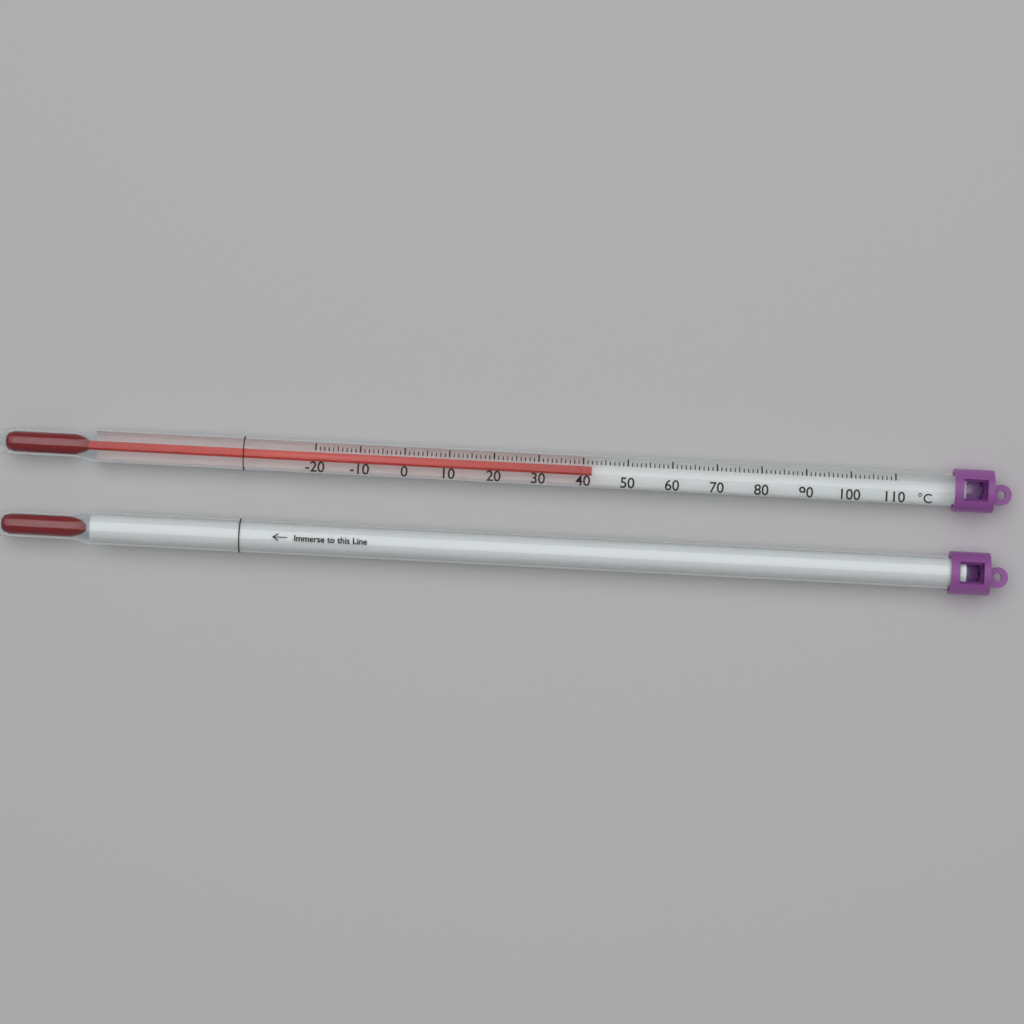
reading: 42 °C
